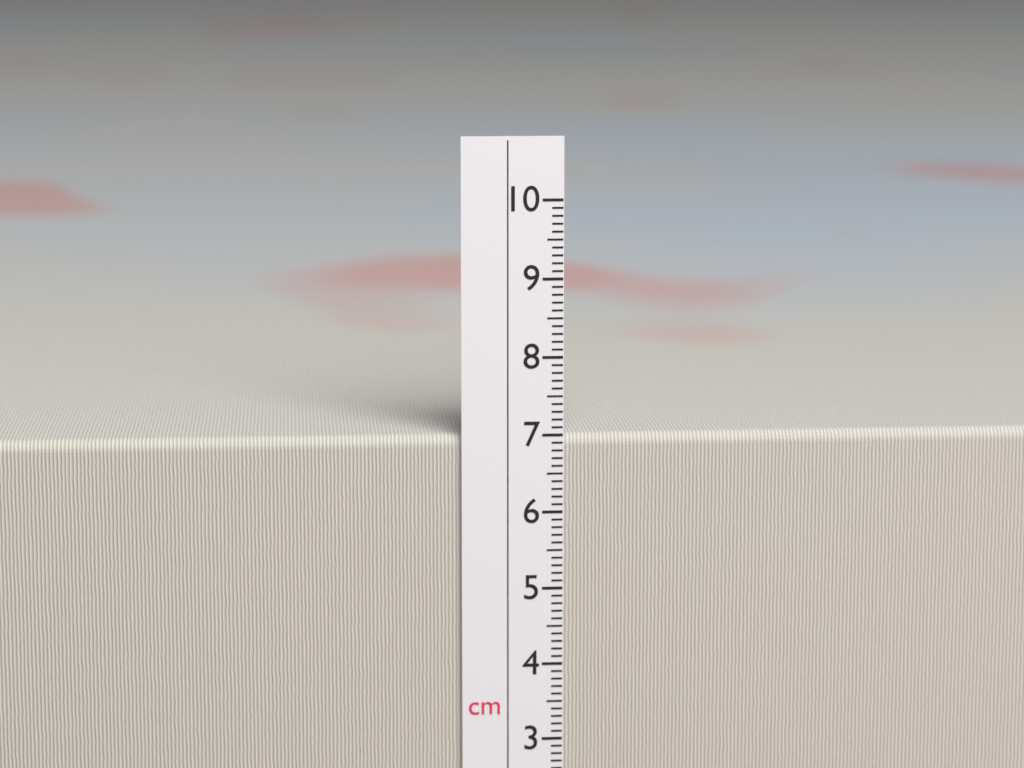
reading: 7.0 cm
